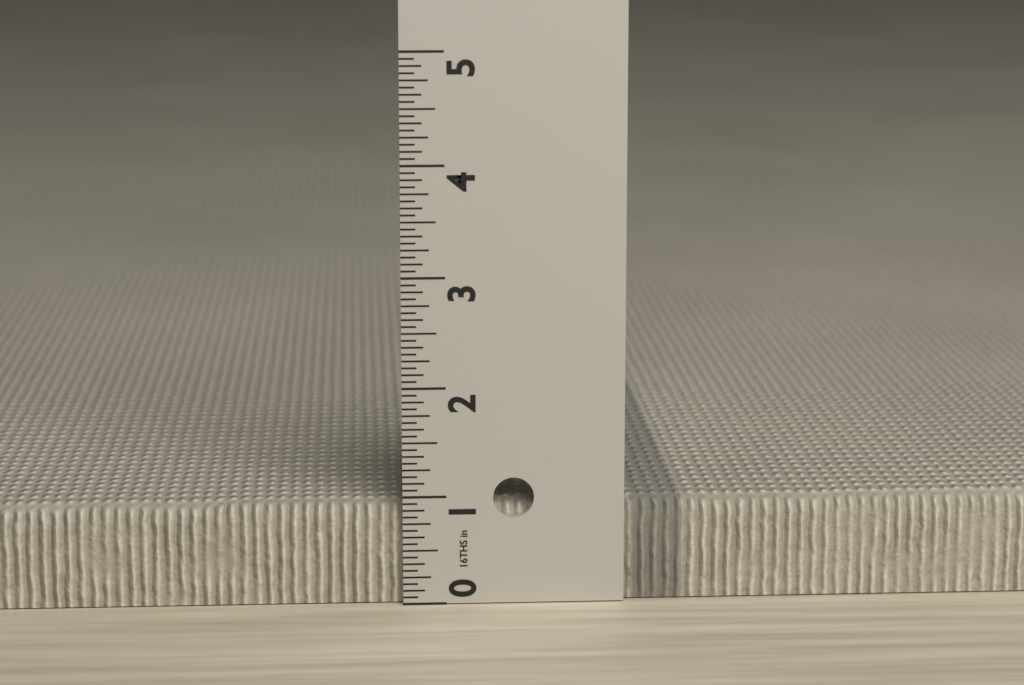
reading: 0.9375 in
